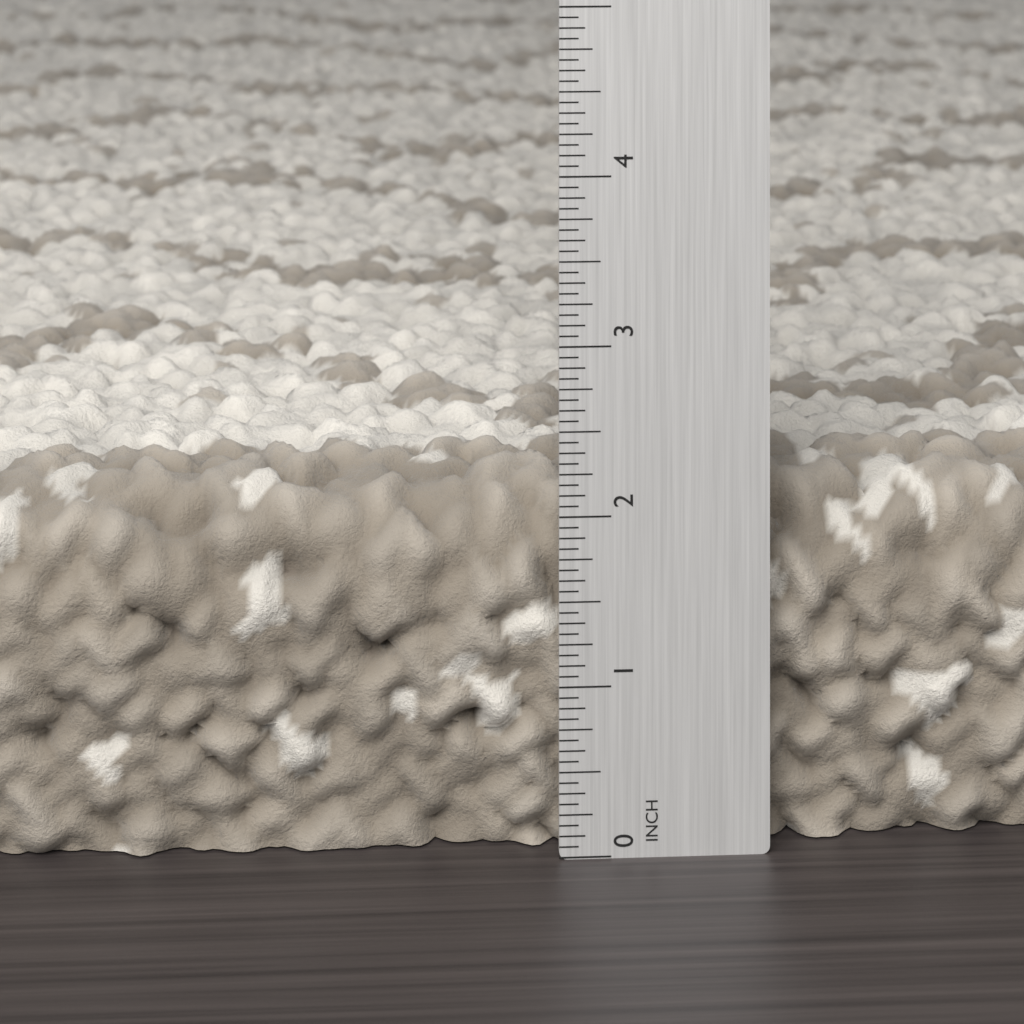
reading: 2.1875 in
